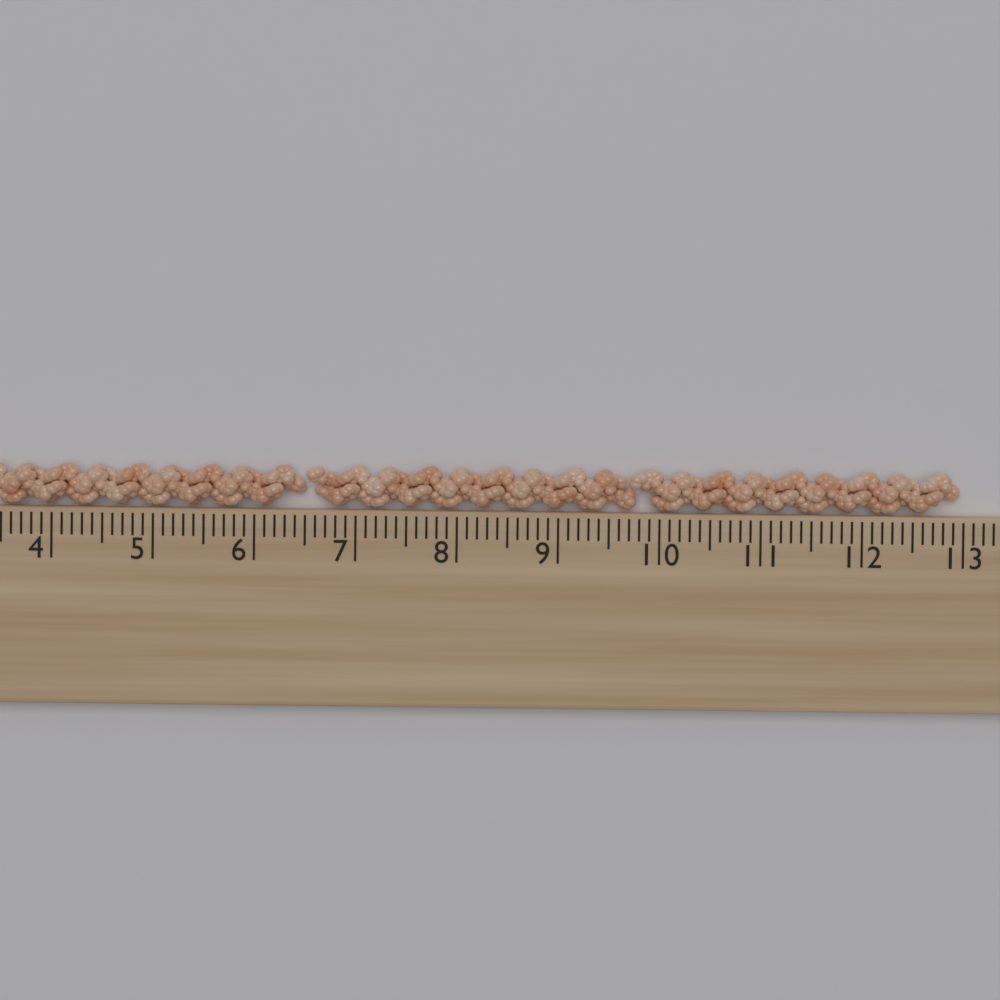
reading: 13.0 cm
